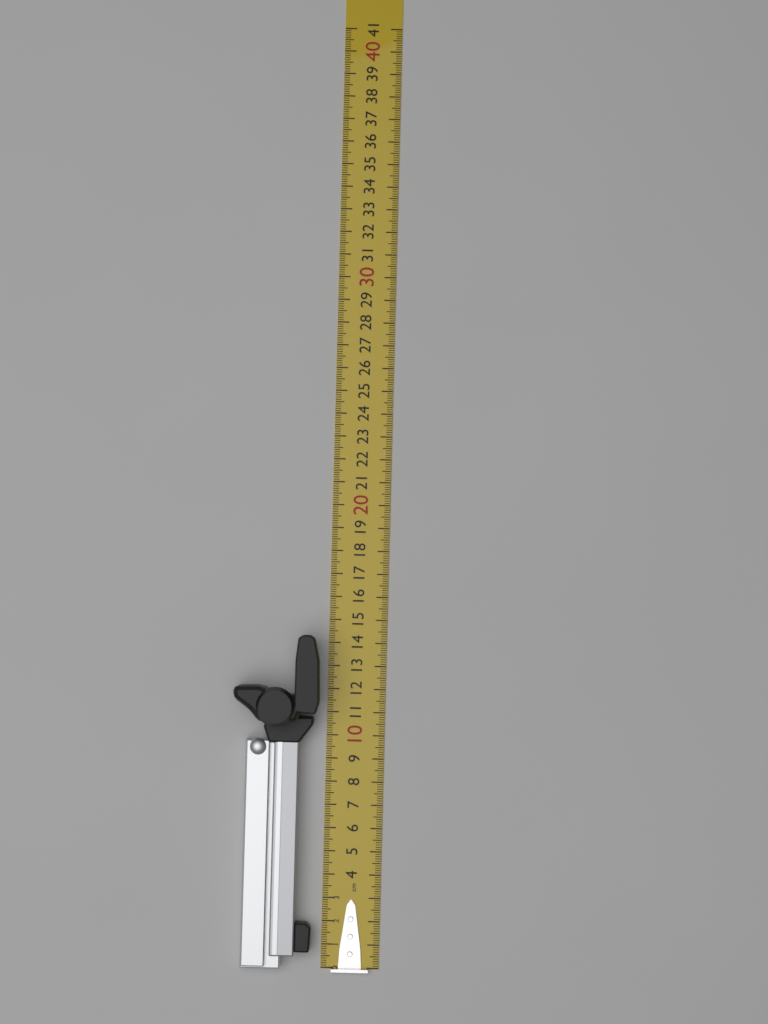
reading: 14.3 cm
